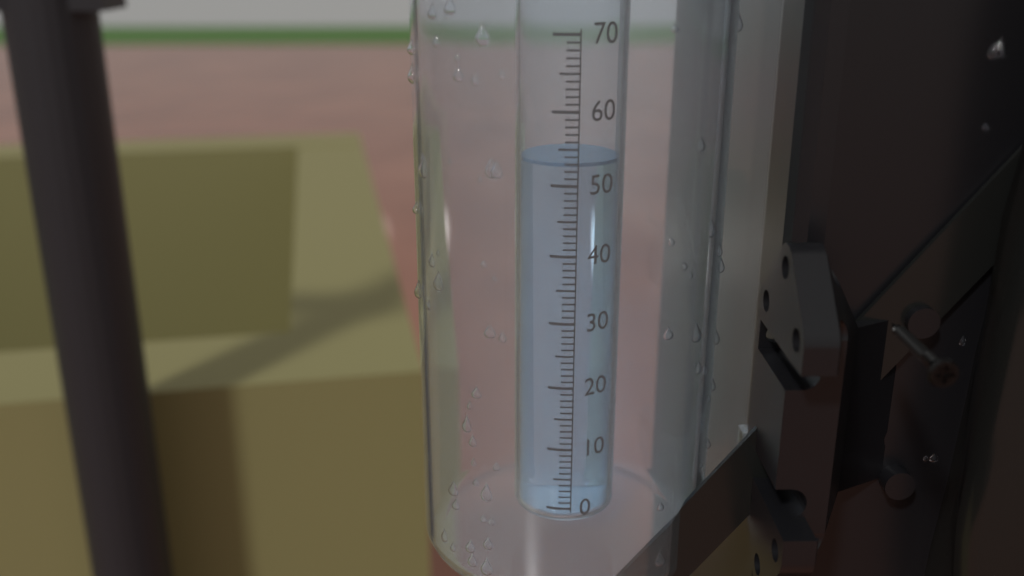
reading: 53 (no unit)
